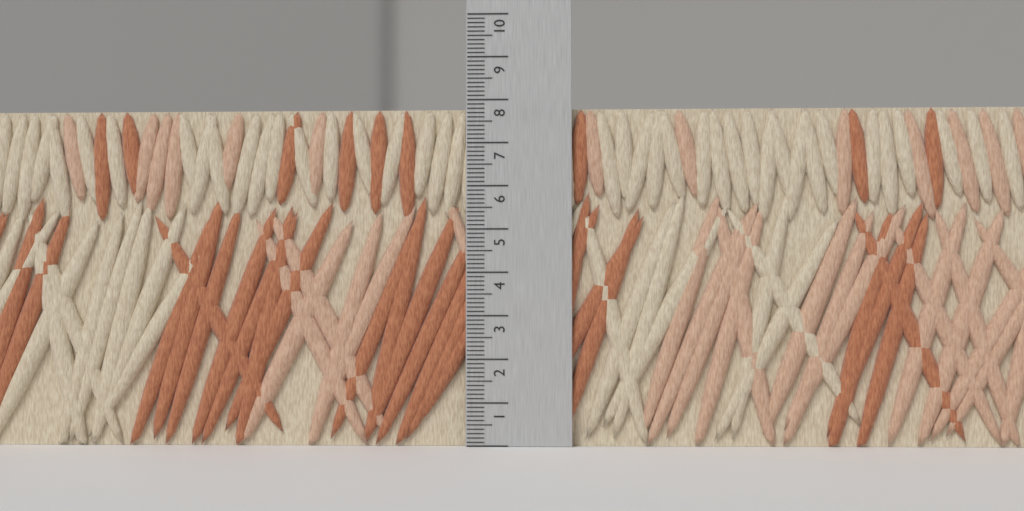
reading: 7.8 (no unit)
